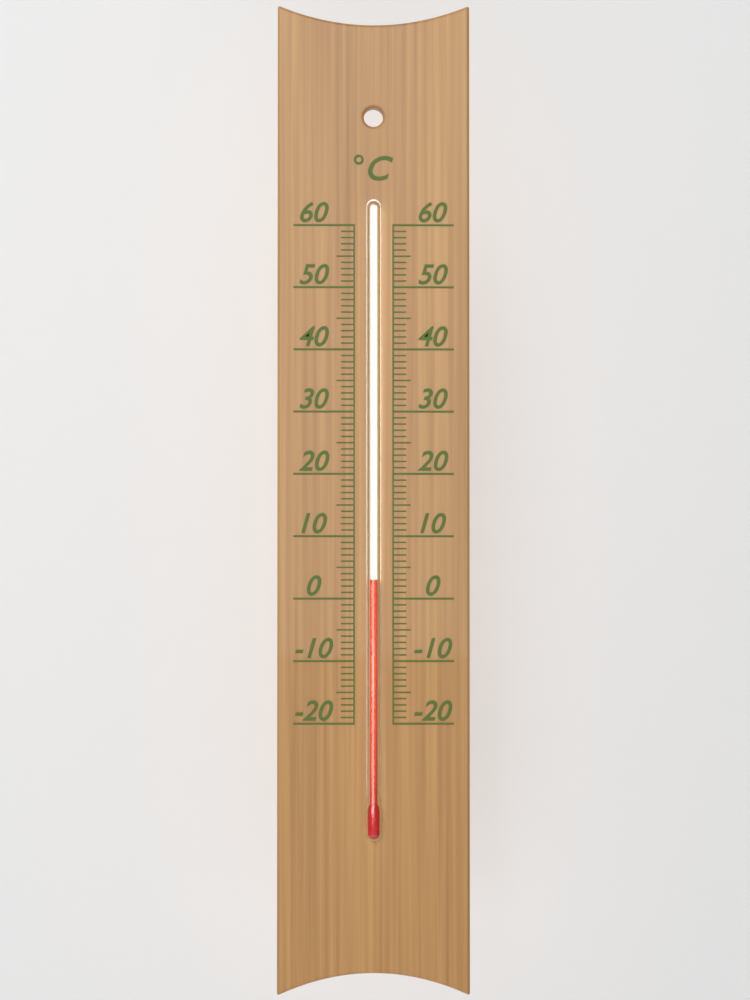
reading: 3 °C
